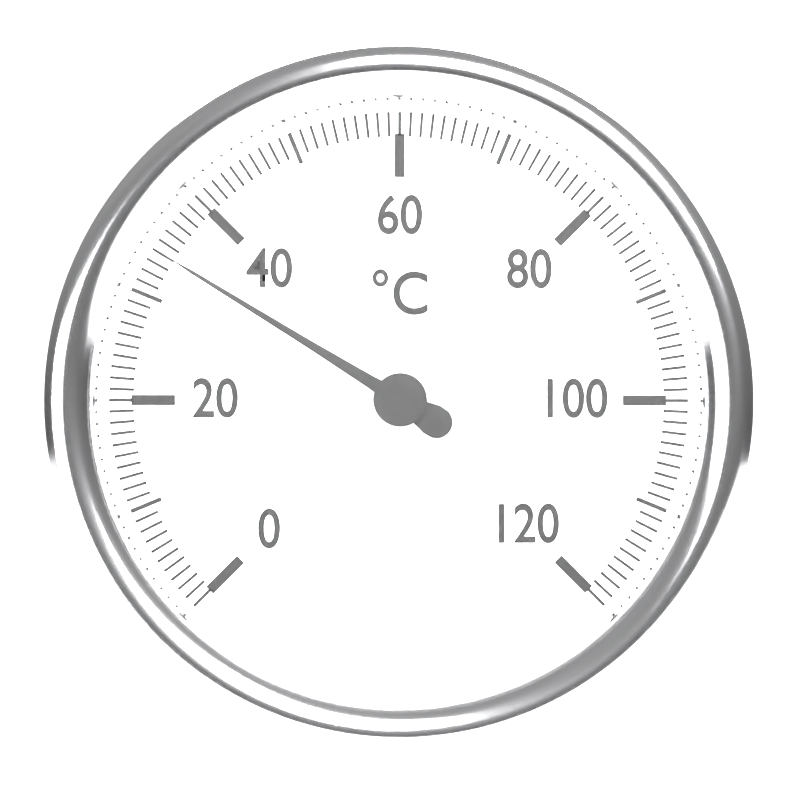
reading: 34 °C
